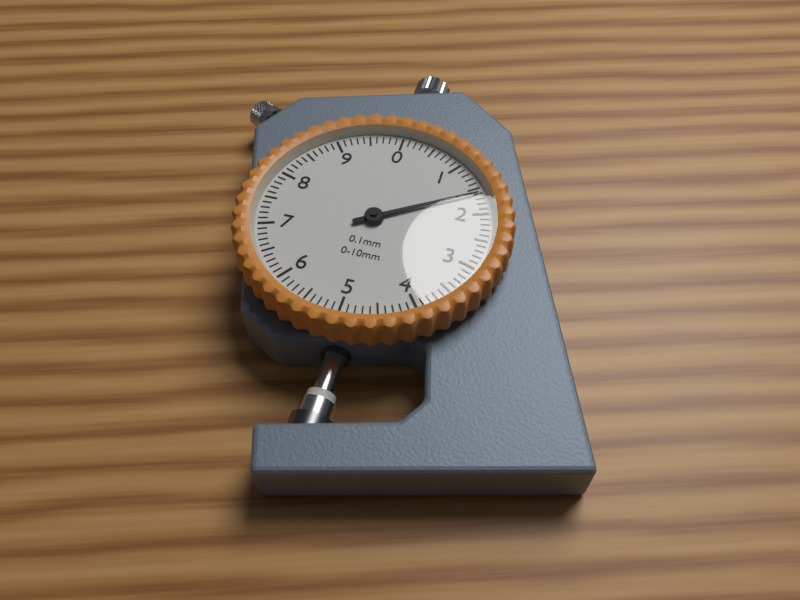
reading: 1.6 mm
